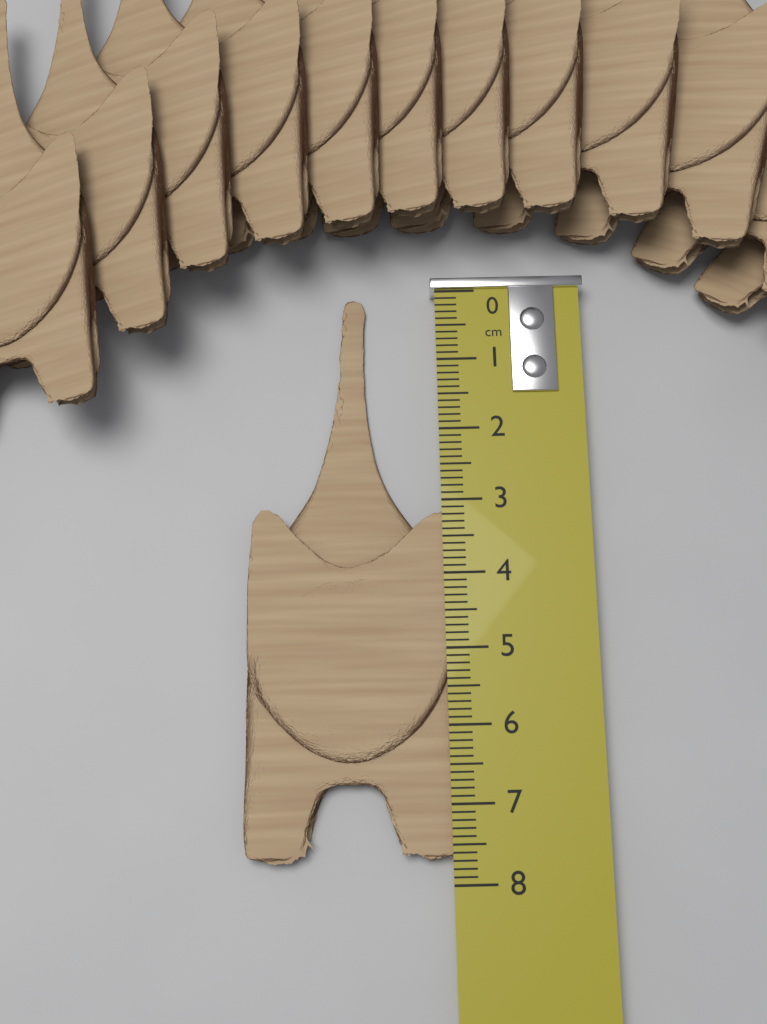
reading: 7.7 cm
